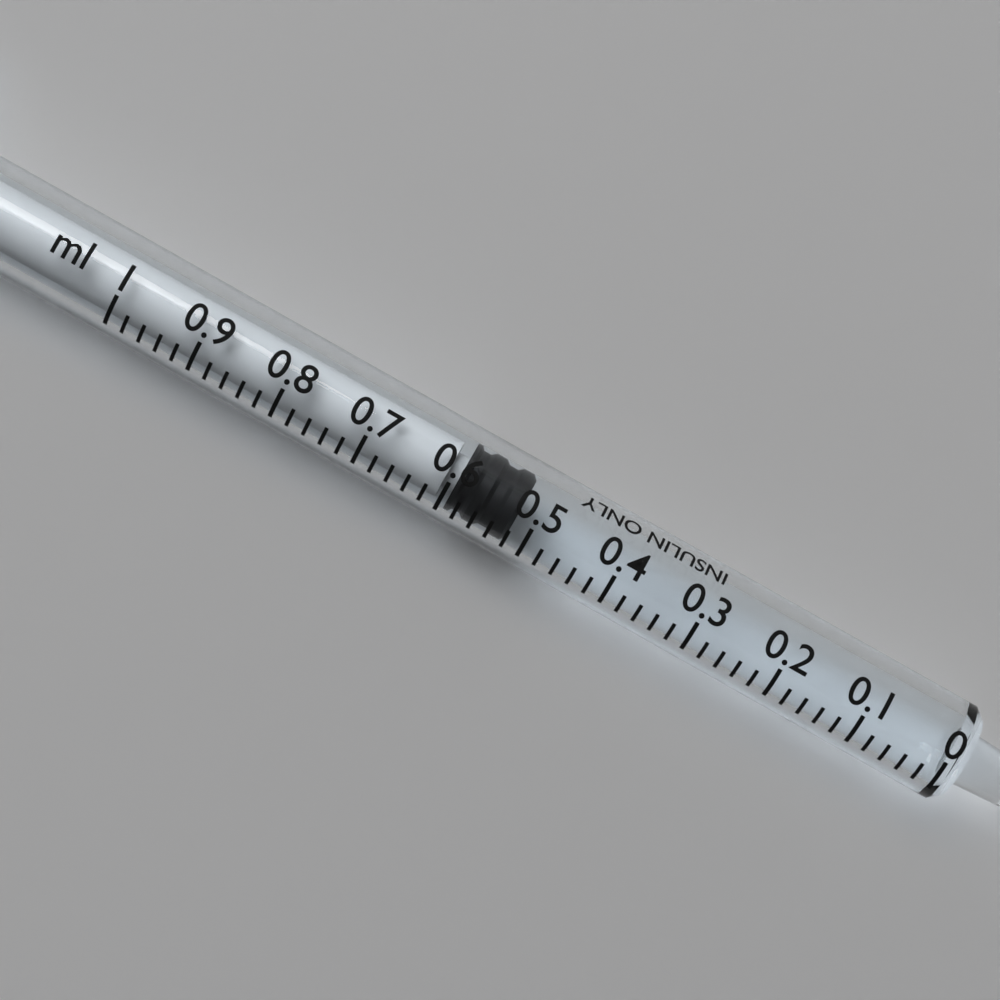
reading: 0.52 ml
